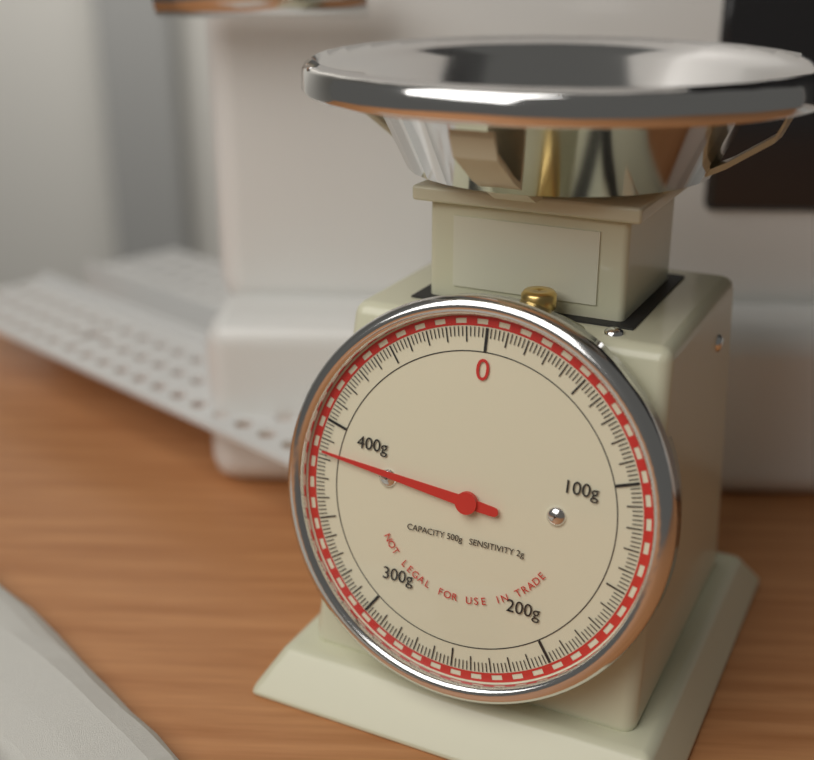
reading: 384 g
